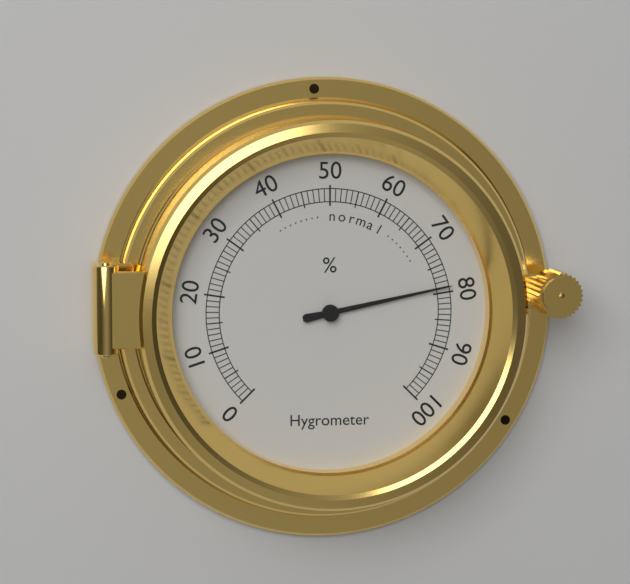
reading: 79 %
